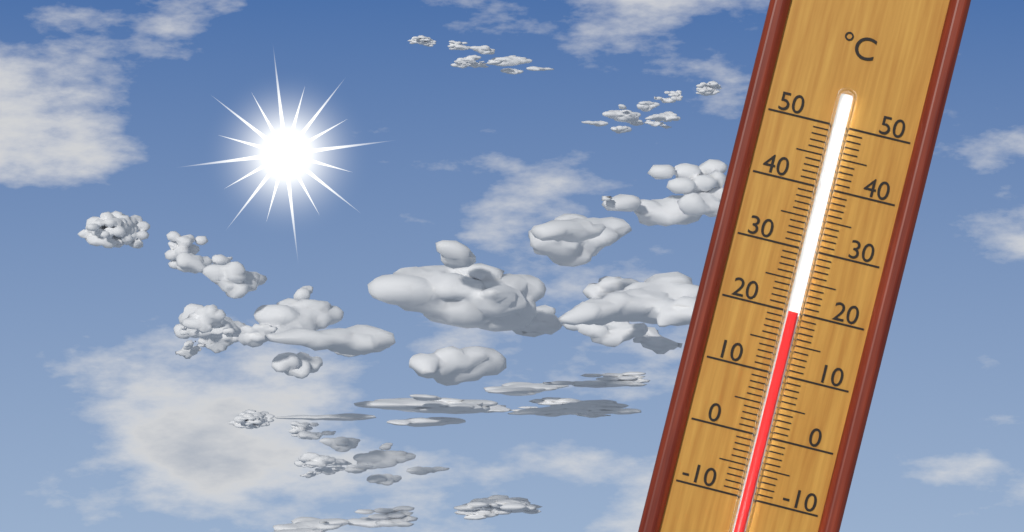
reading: 20 °C
